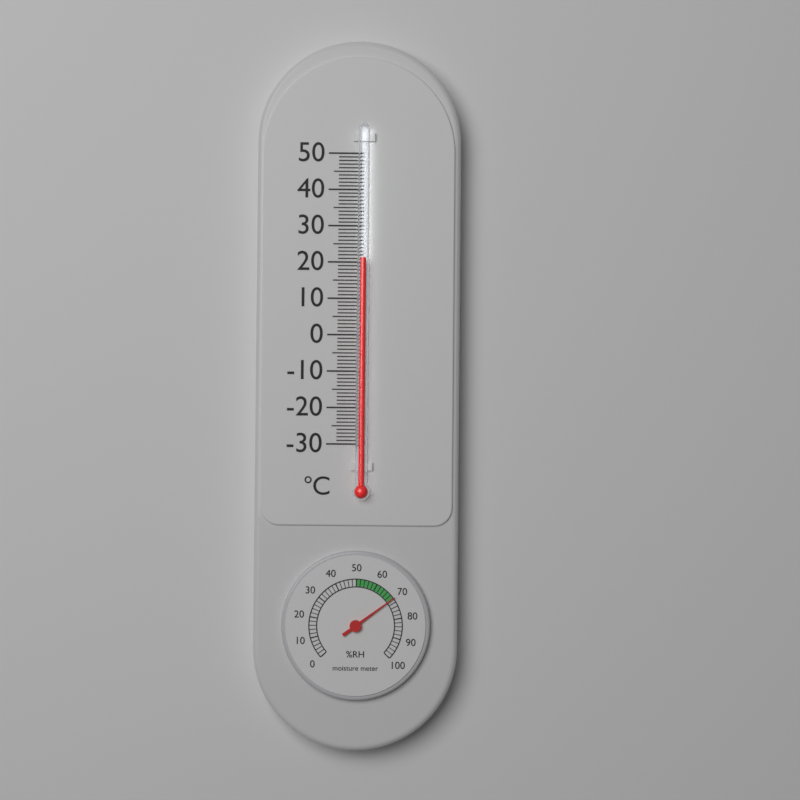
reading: 21 °C
